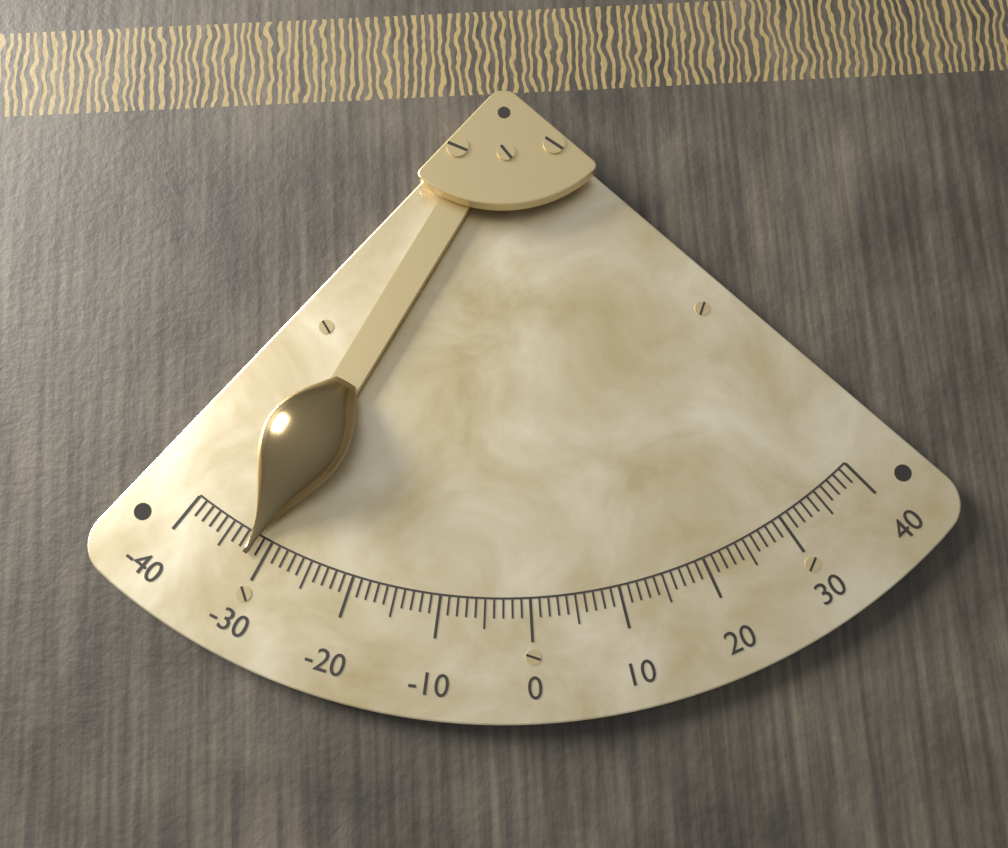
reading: -32 (no unit)
